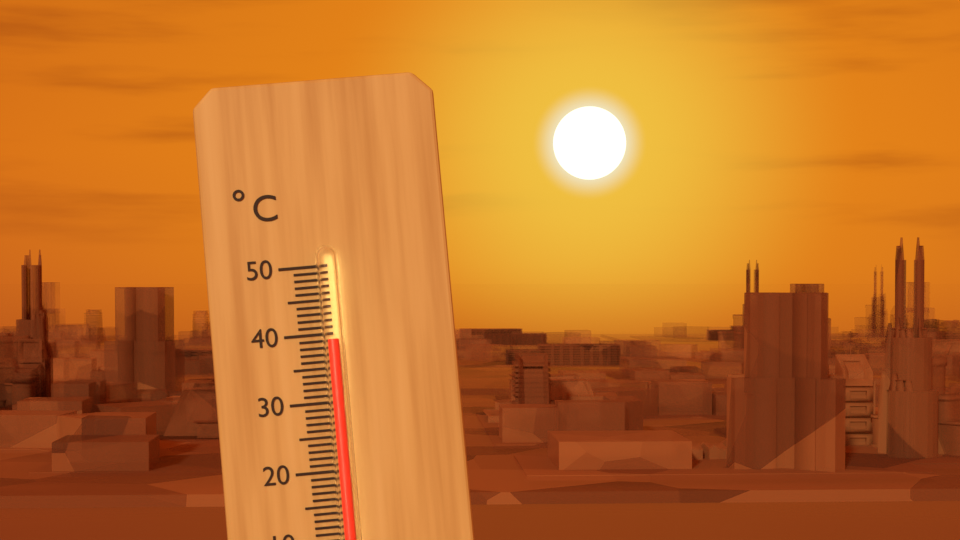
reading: 39 °C
